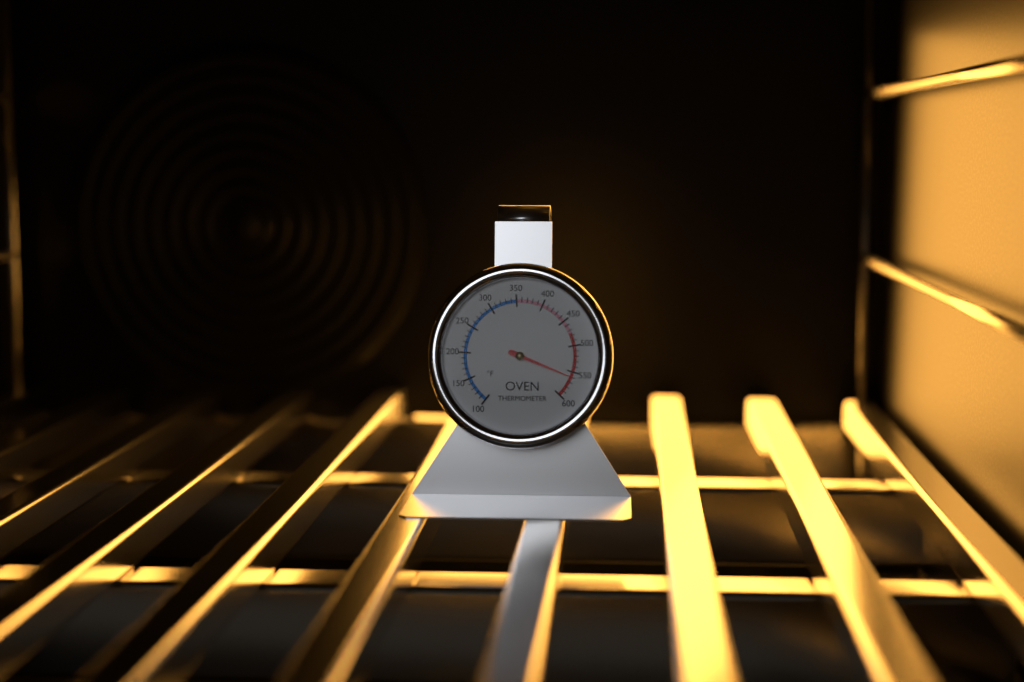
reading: 560 °F
